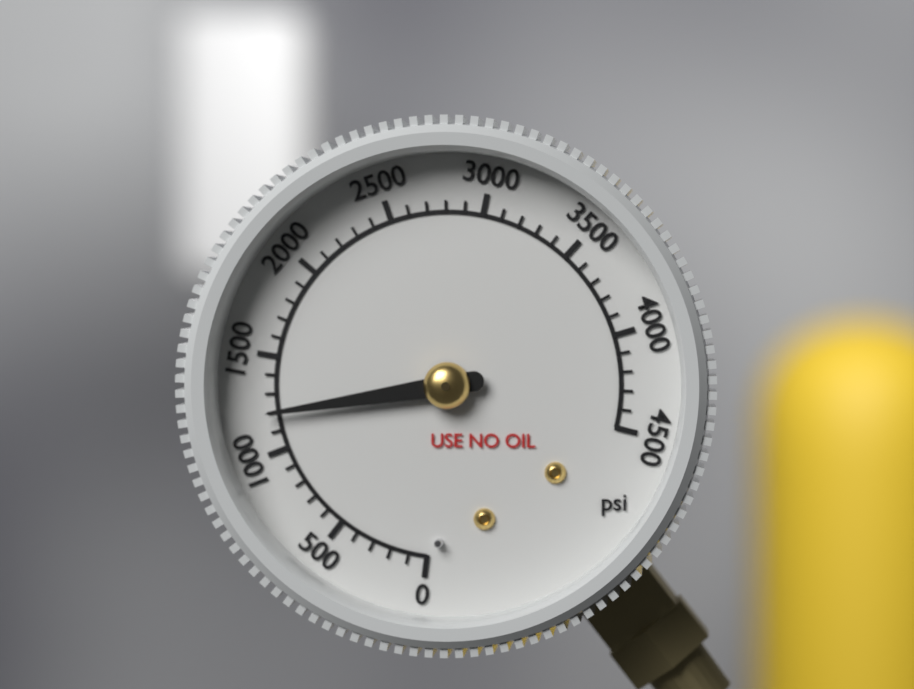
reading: 1200 psi
